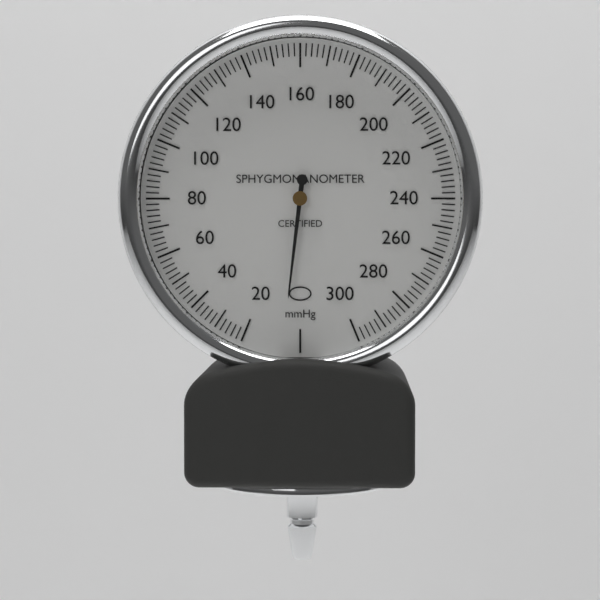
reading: 6 mmHg
